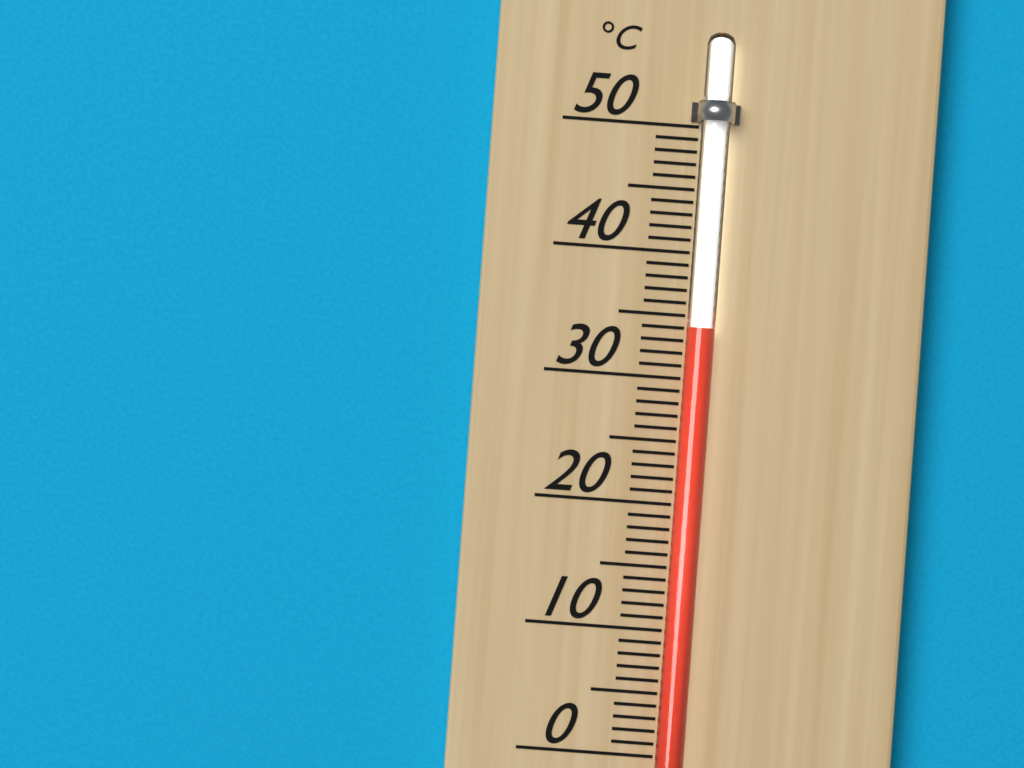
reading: 34 °C
